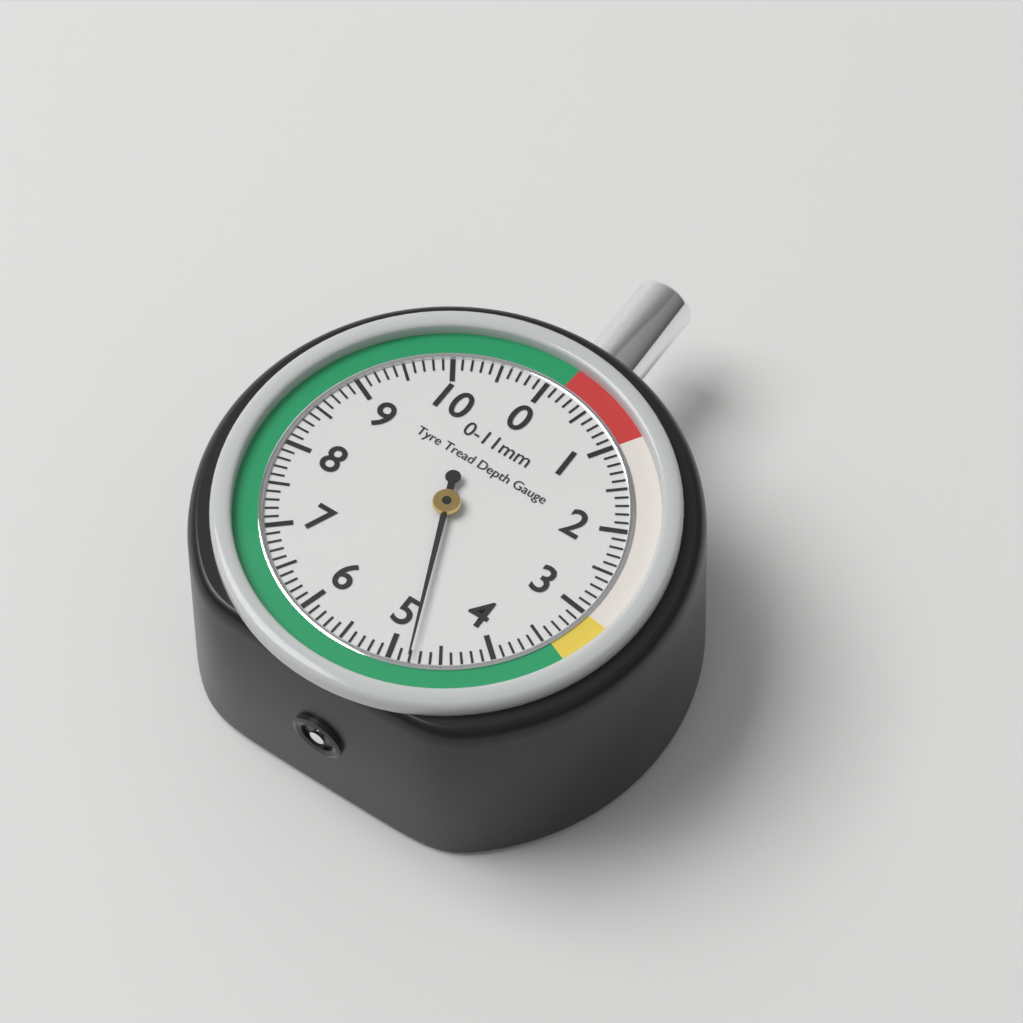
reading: 4.8 mm
